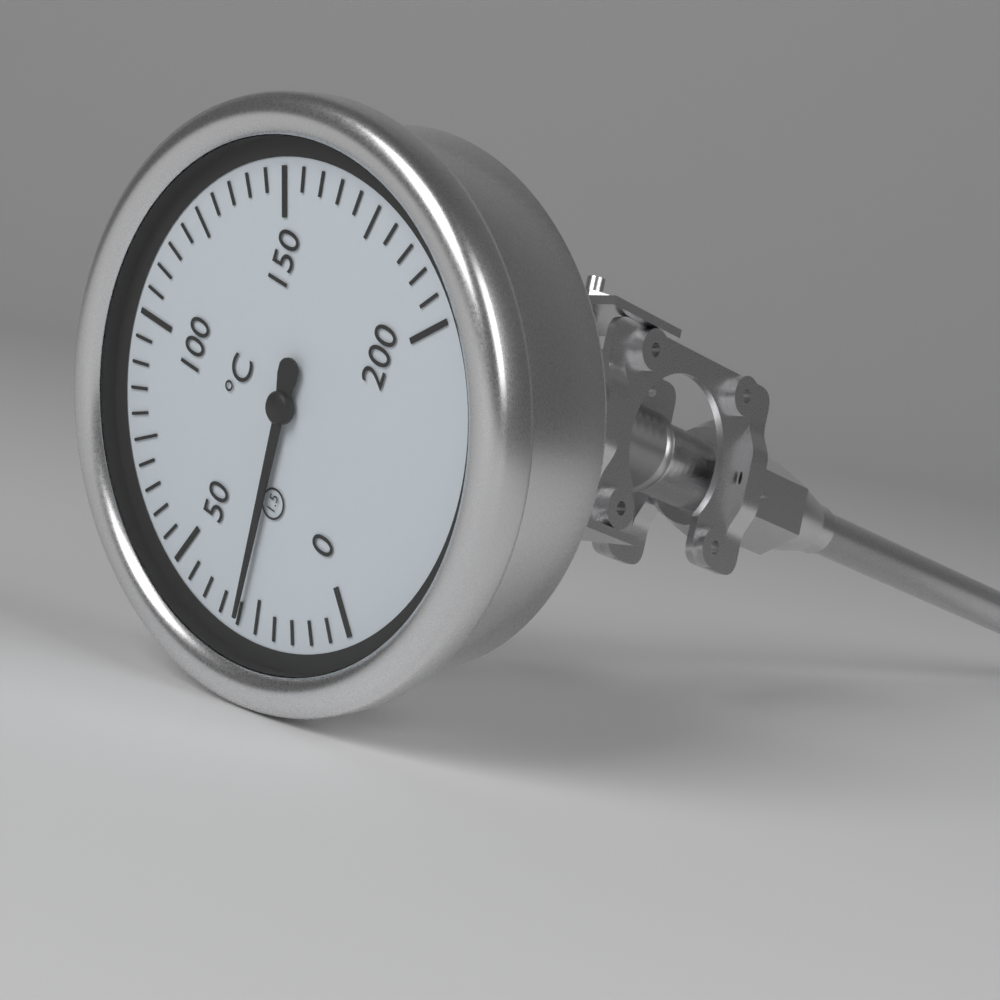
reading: 30 °C
